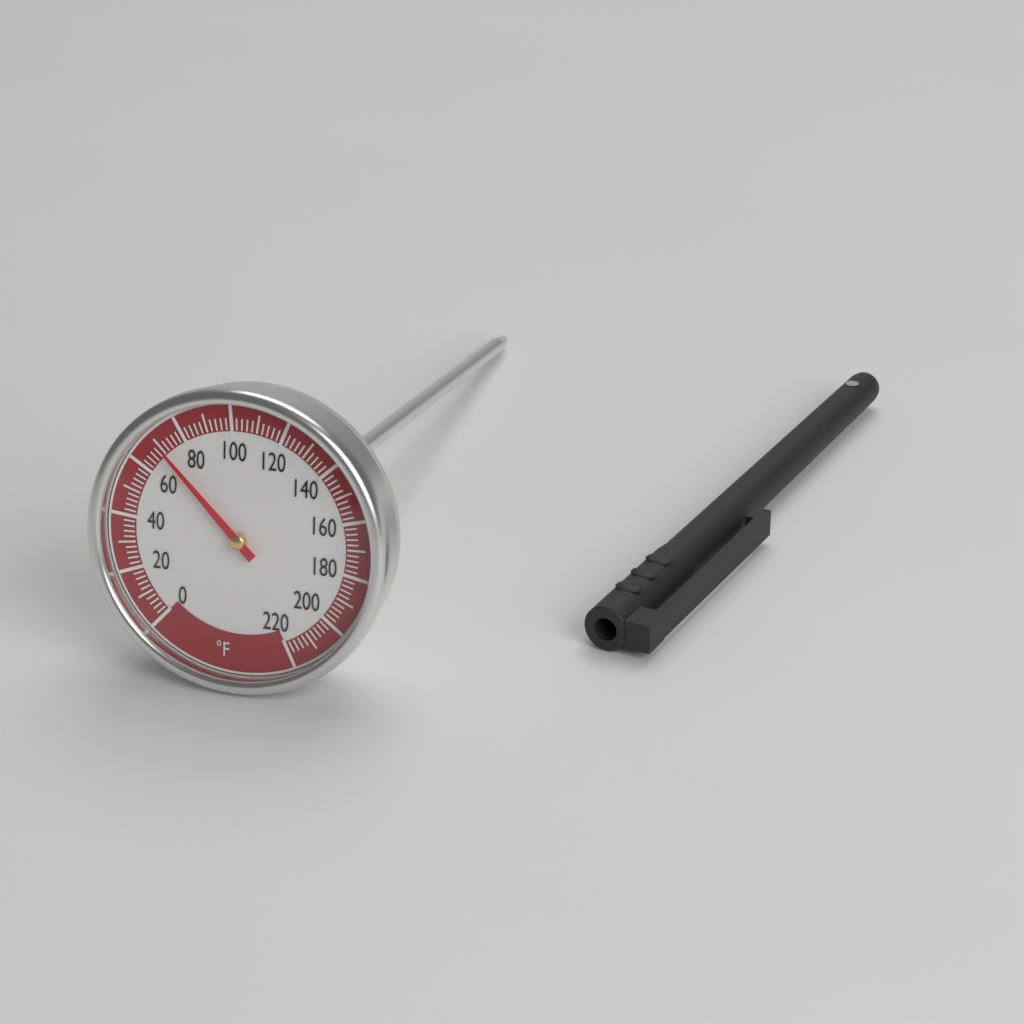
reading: 70 °F
